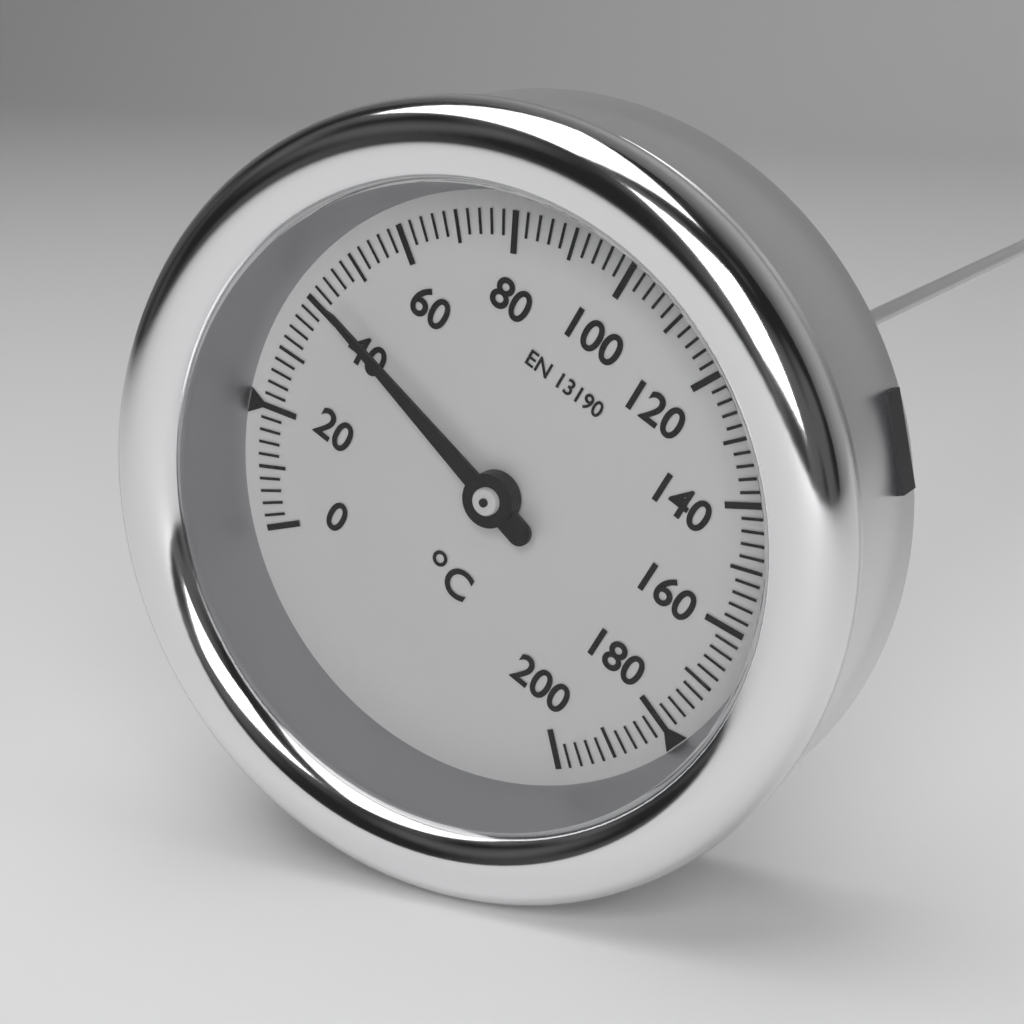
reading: 42 °C
